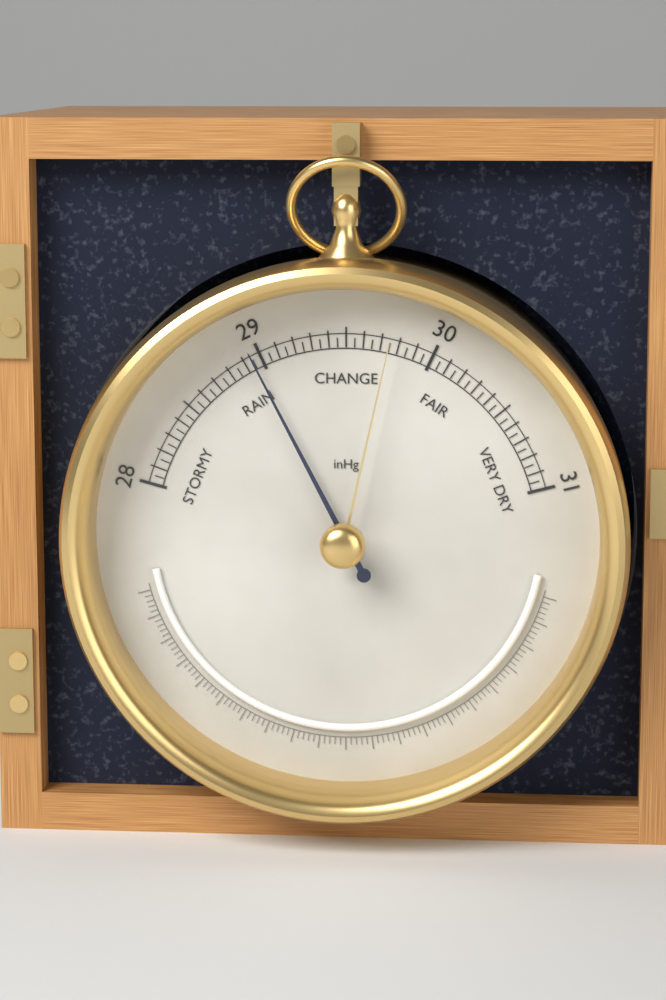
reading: 28.95 inHg
